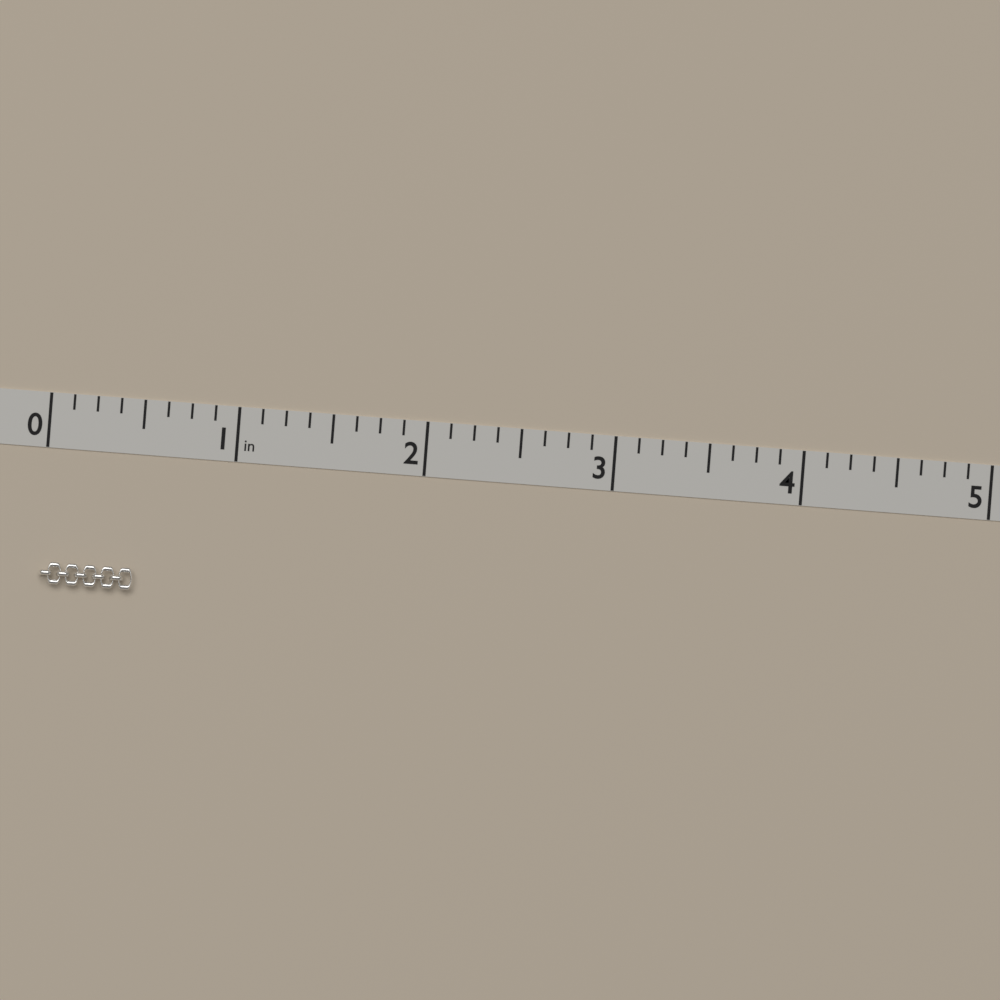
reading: 0.500 in
